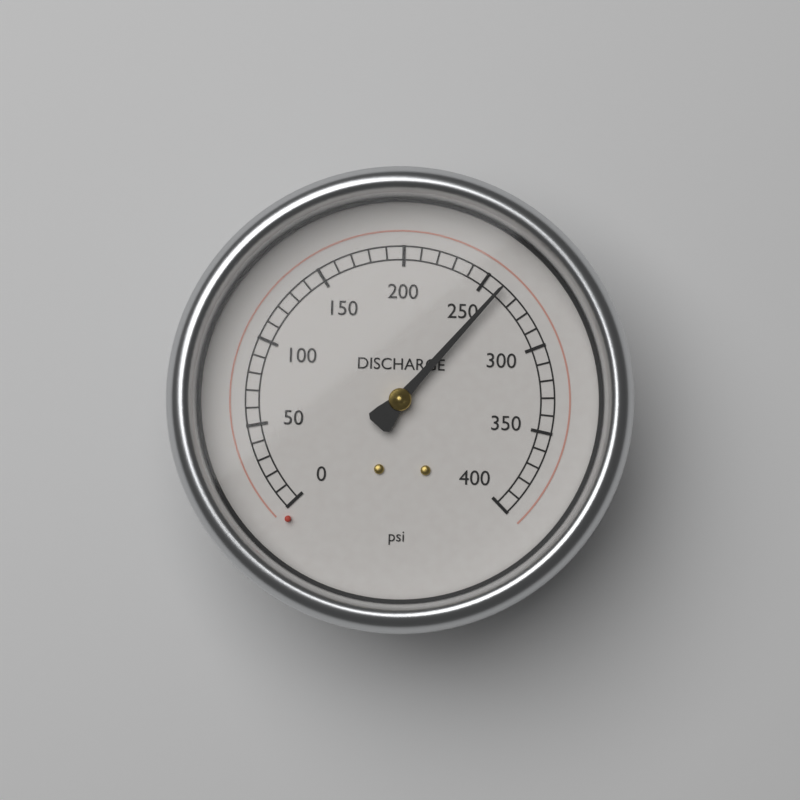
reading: 260 psi
